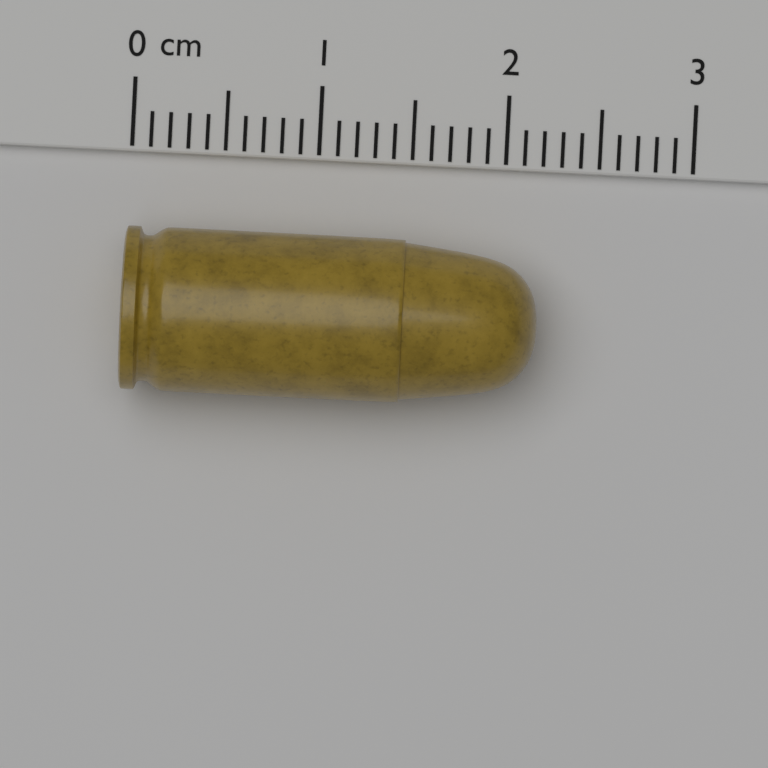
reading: 2.2 cm
